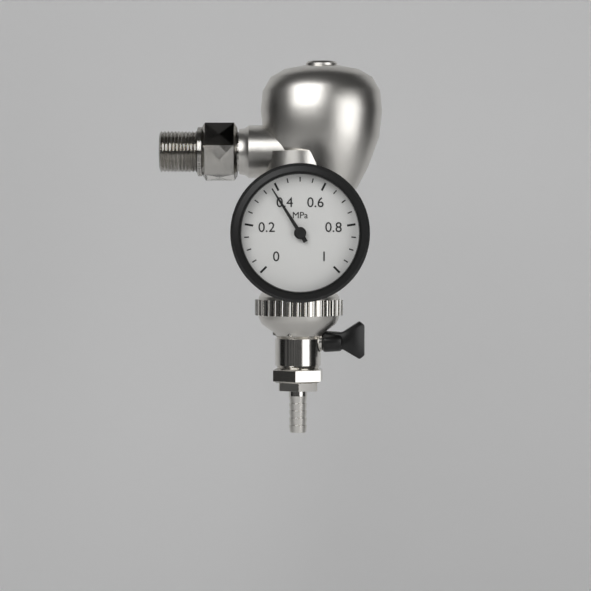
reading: 0.38 MPa
